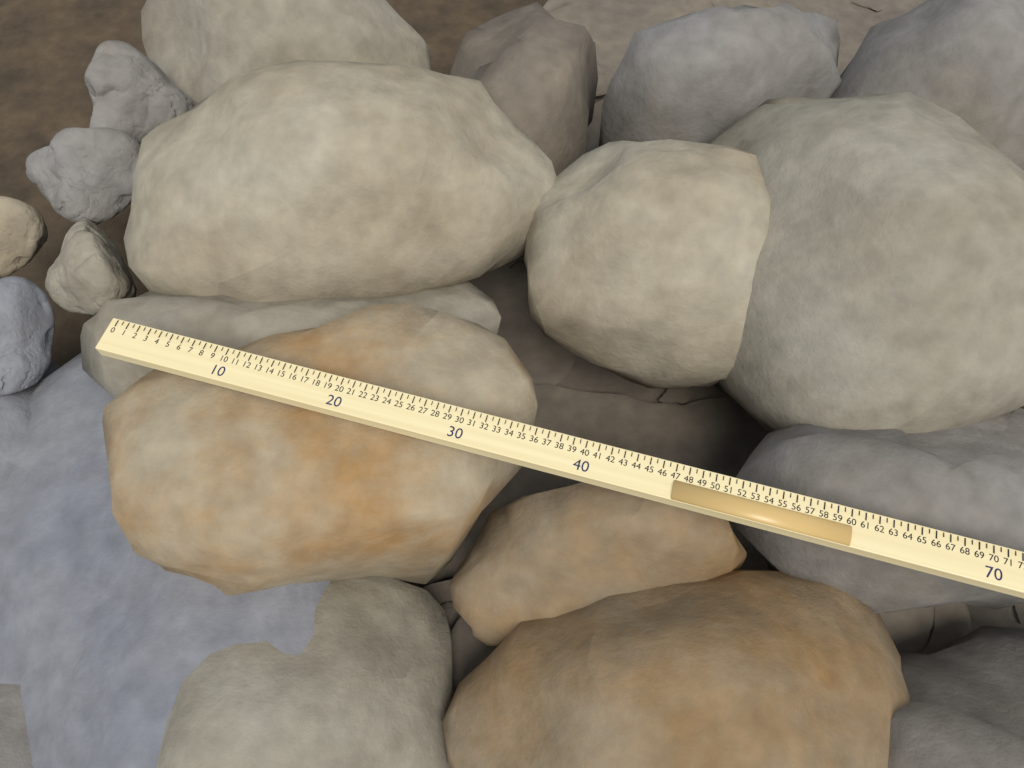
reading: 35.0 (no unit)
